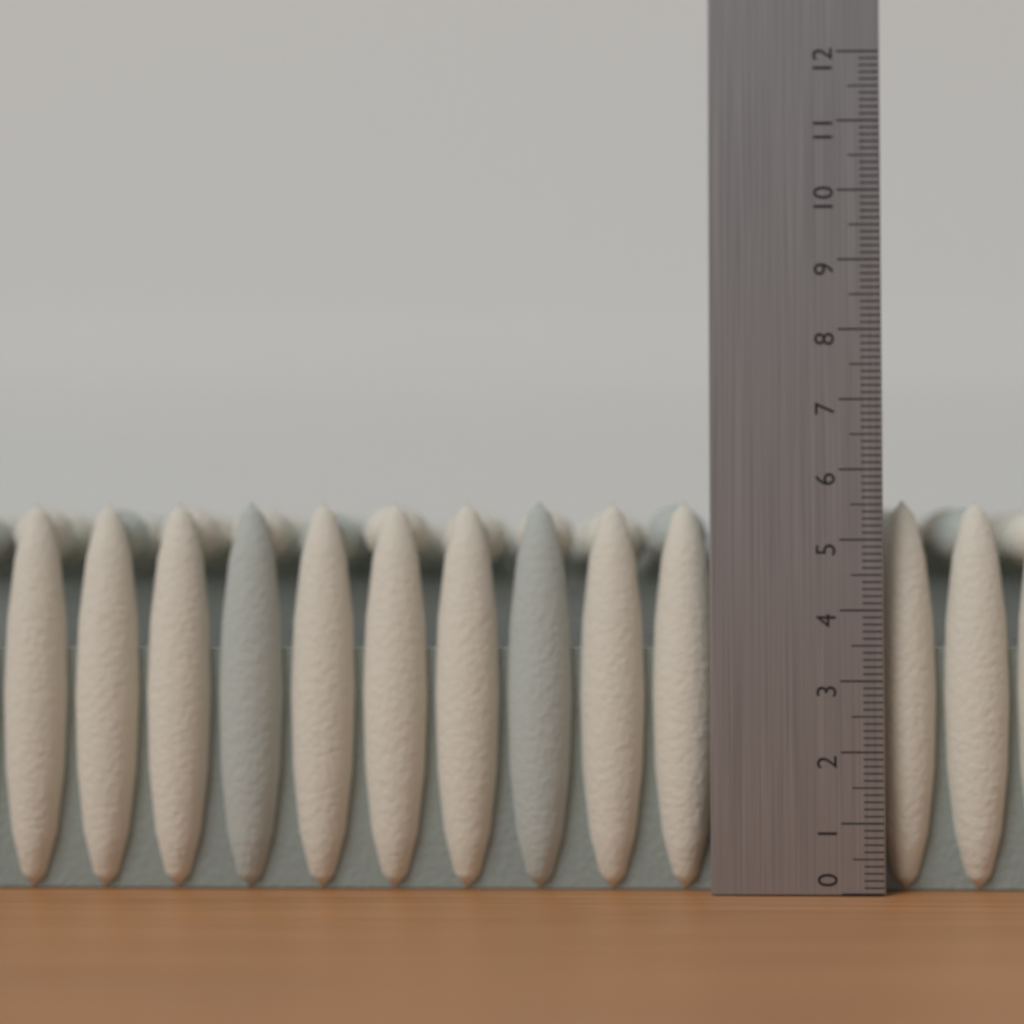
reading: 5.6 (no unit)
